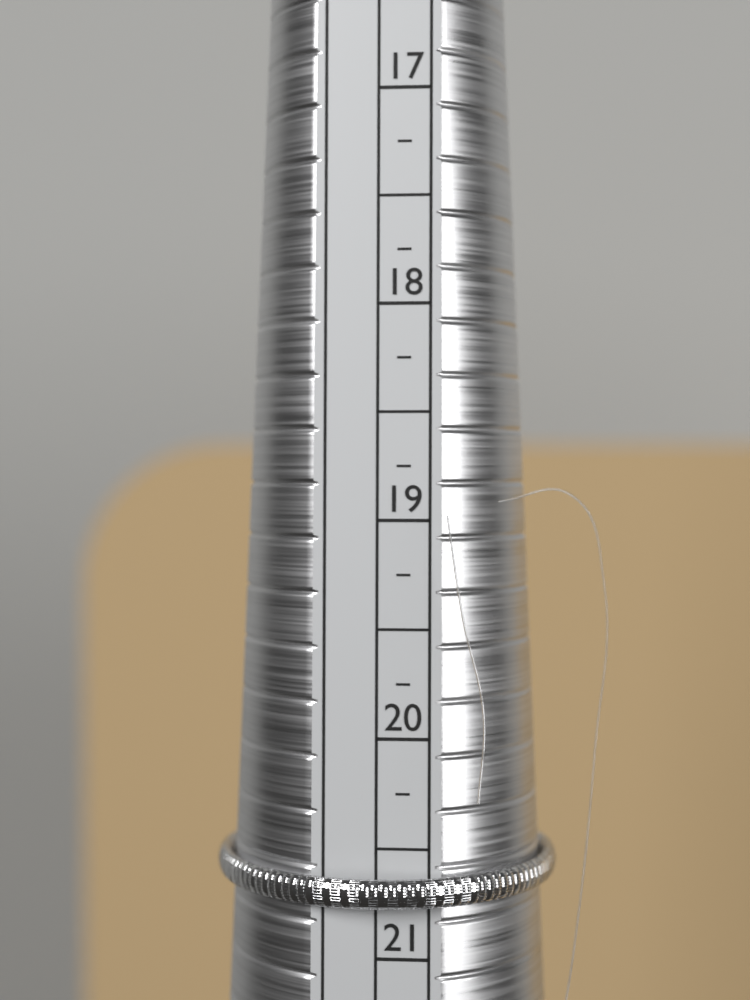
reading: 20.75 (no unit)
